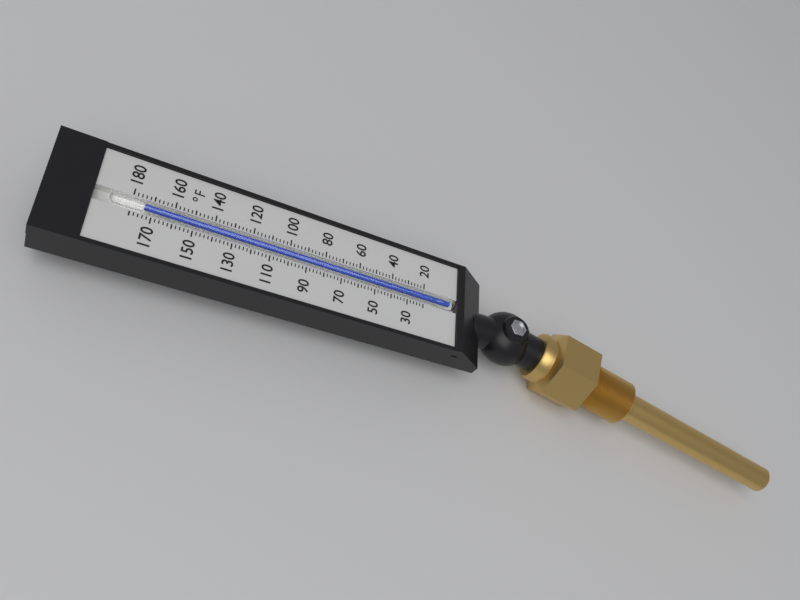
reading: 174 °F
